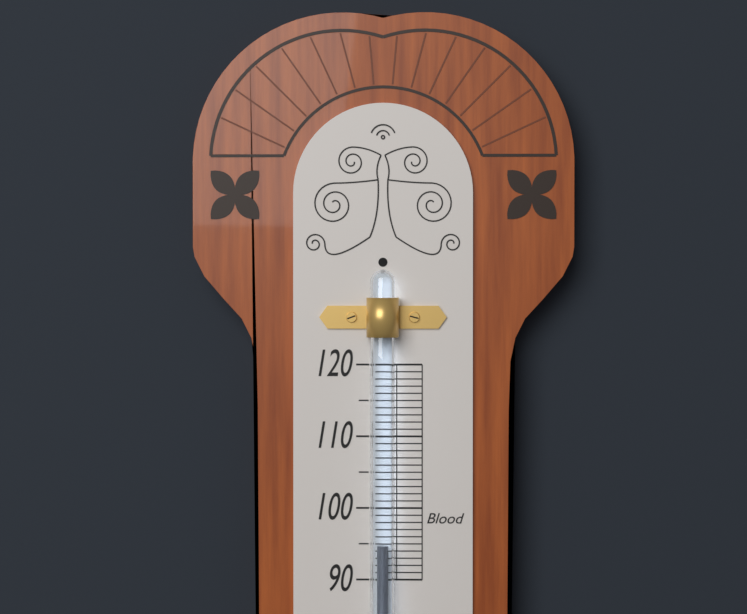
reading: 95 (no unit)
